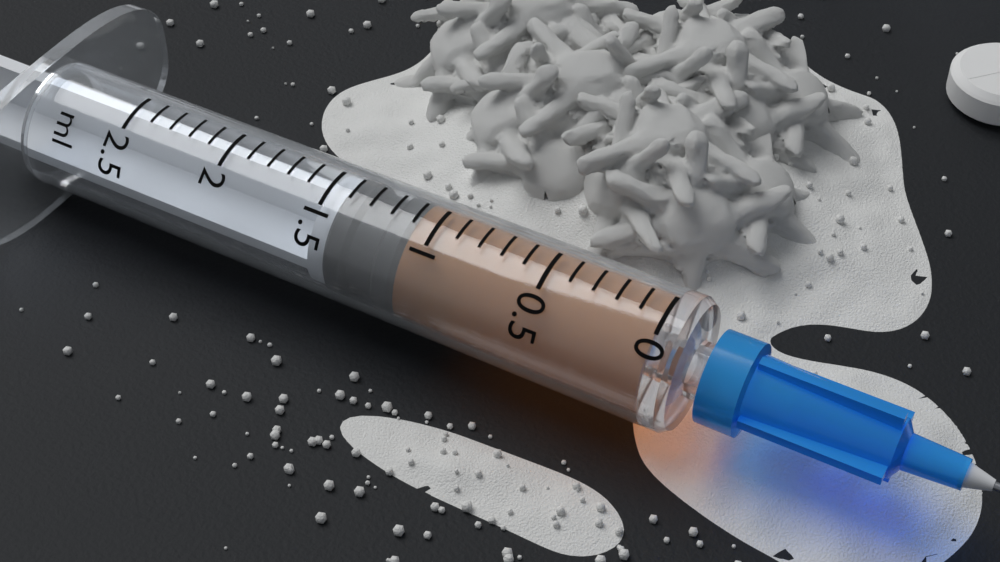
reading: 1.1 ml
